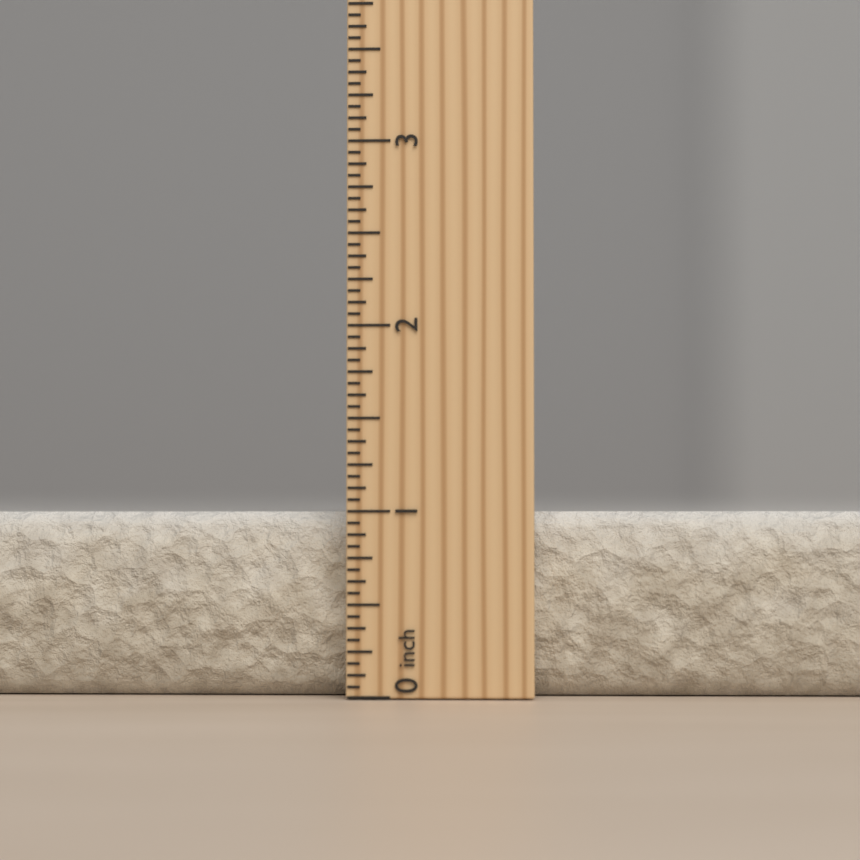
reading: 1.0000 inch
